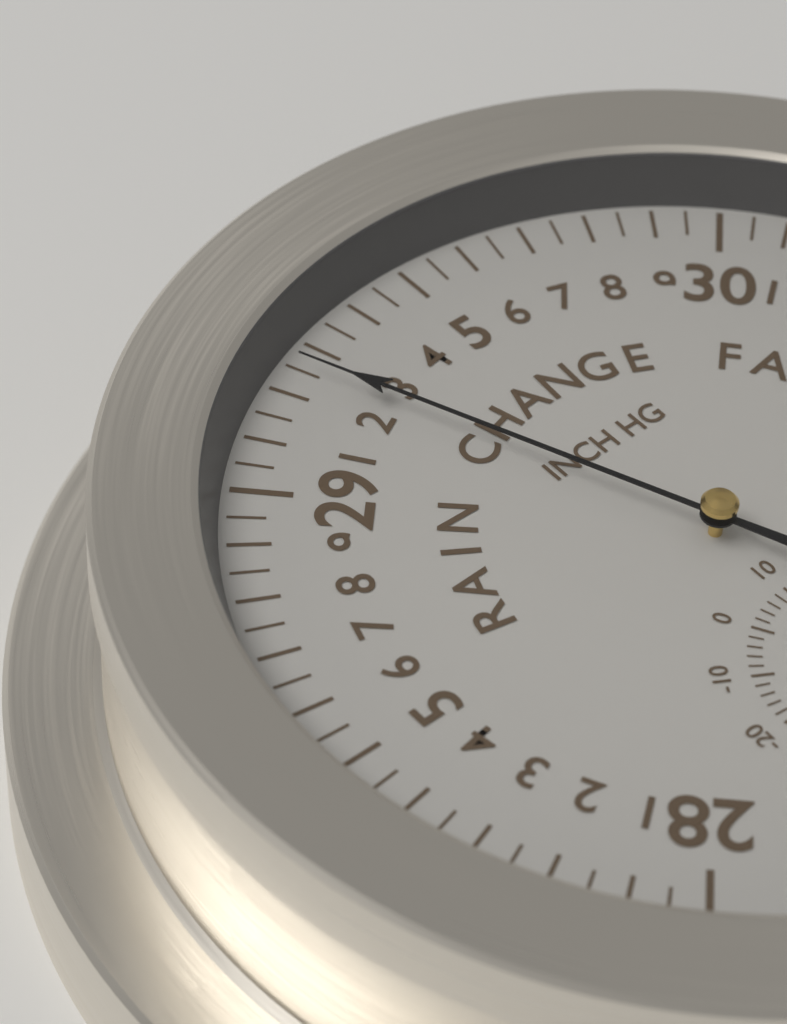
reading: 29.25 inHg
